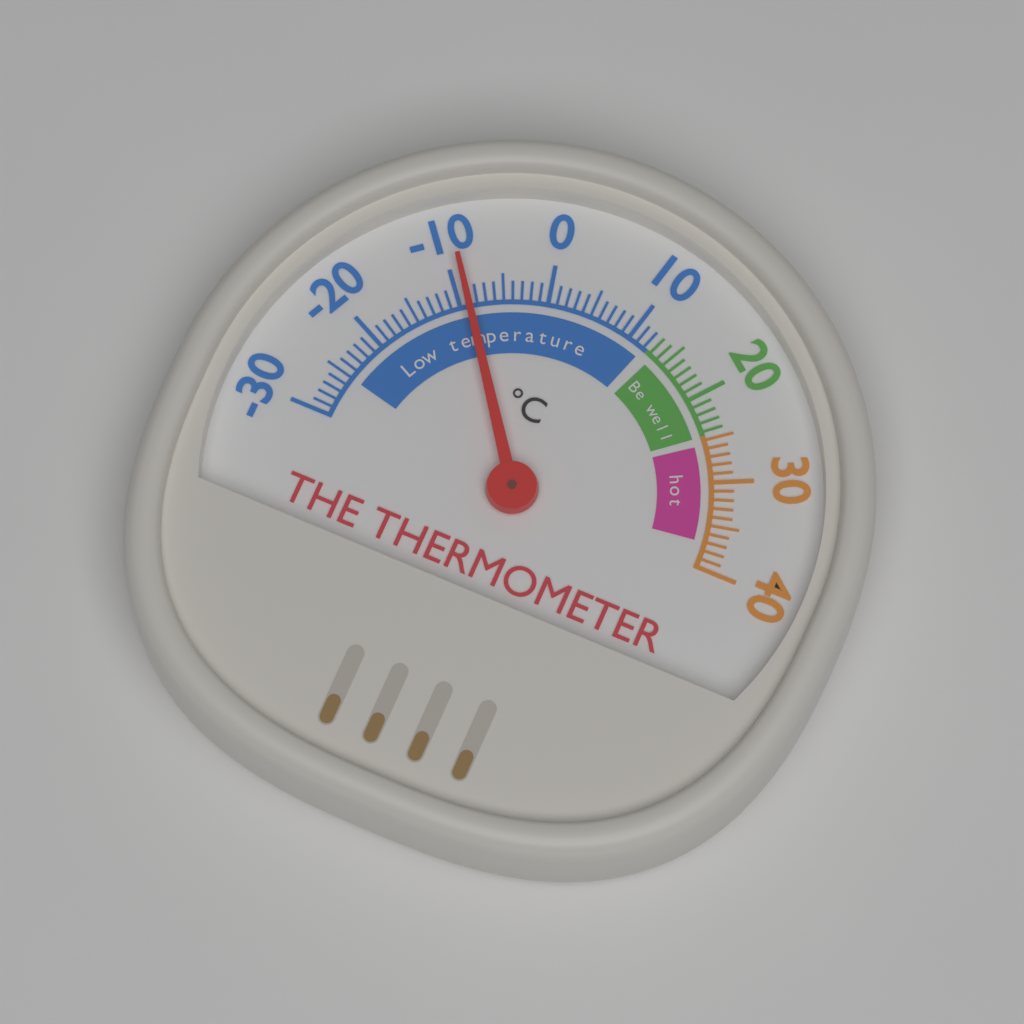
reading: -9 °C
